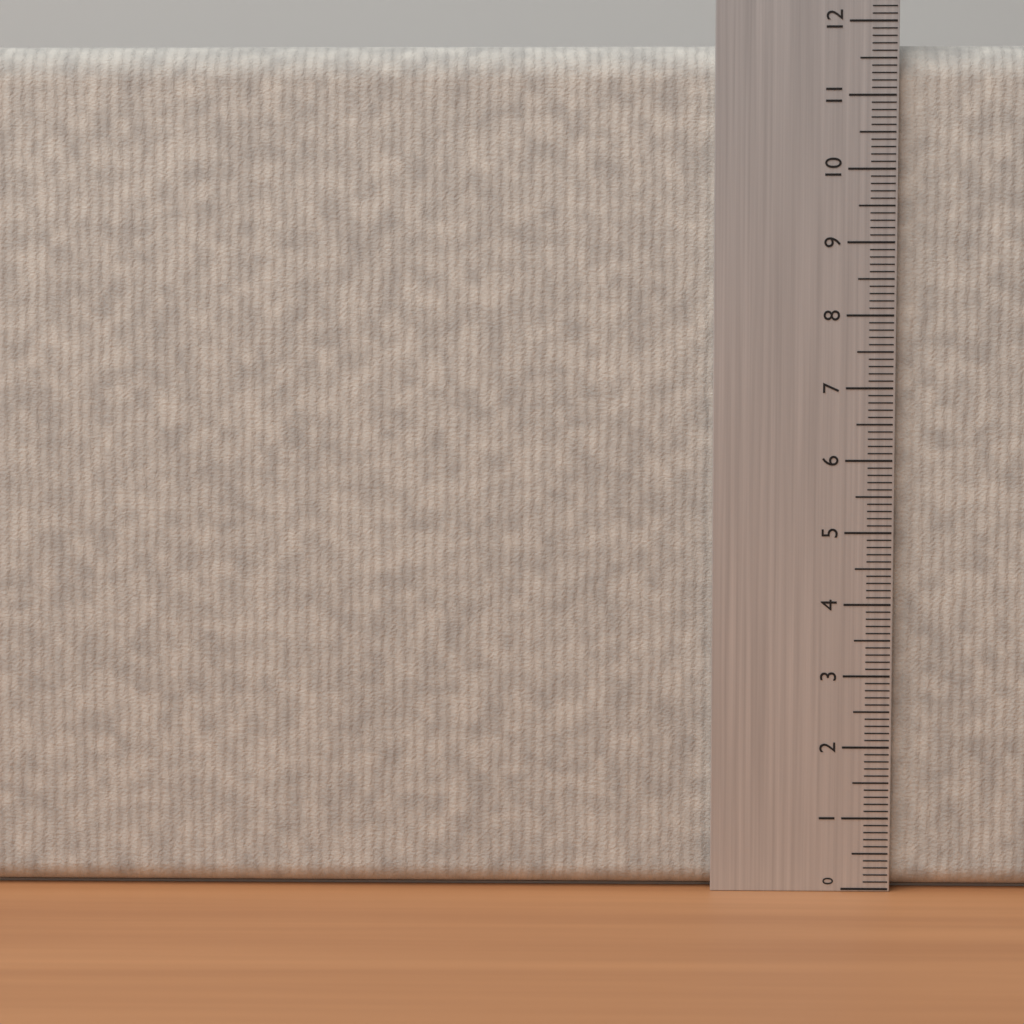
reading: 11.7 (no unit)
